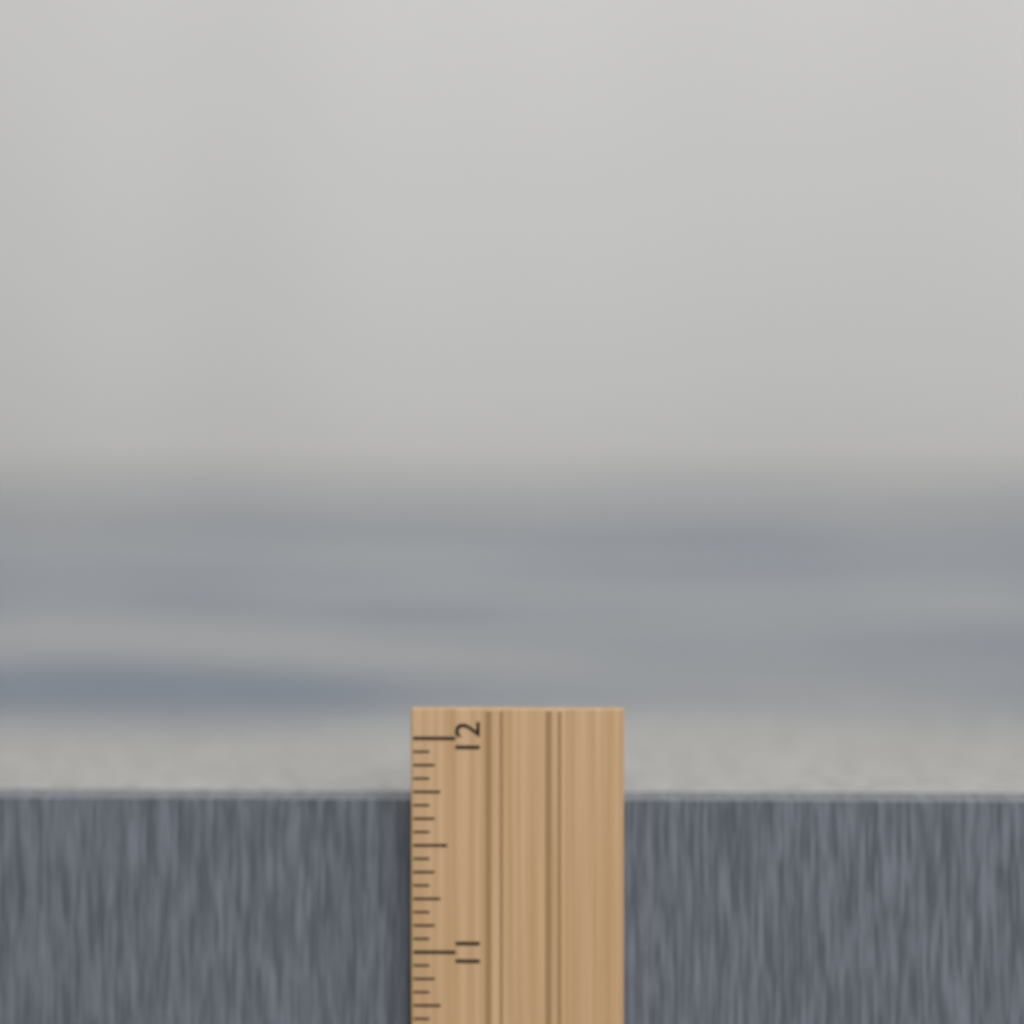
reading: 11.6875 in
